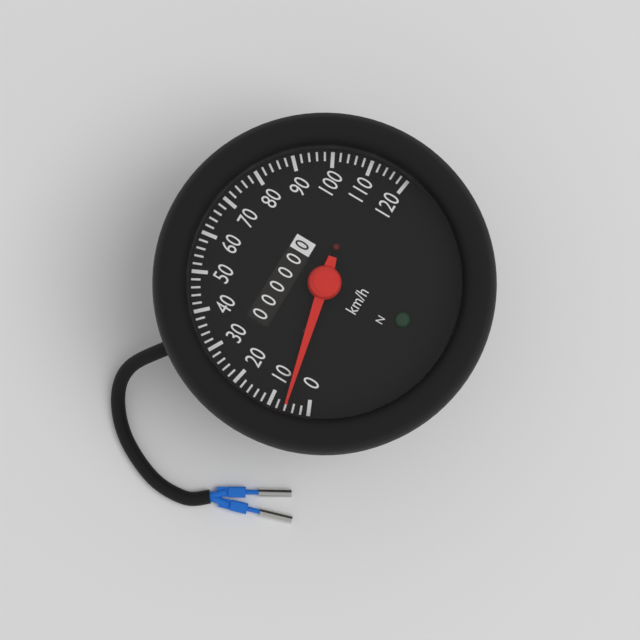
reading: 6 km/h
